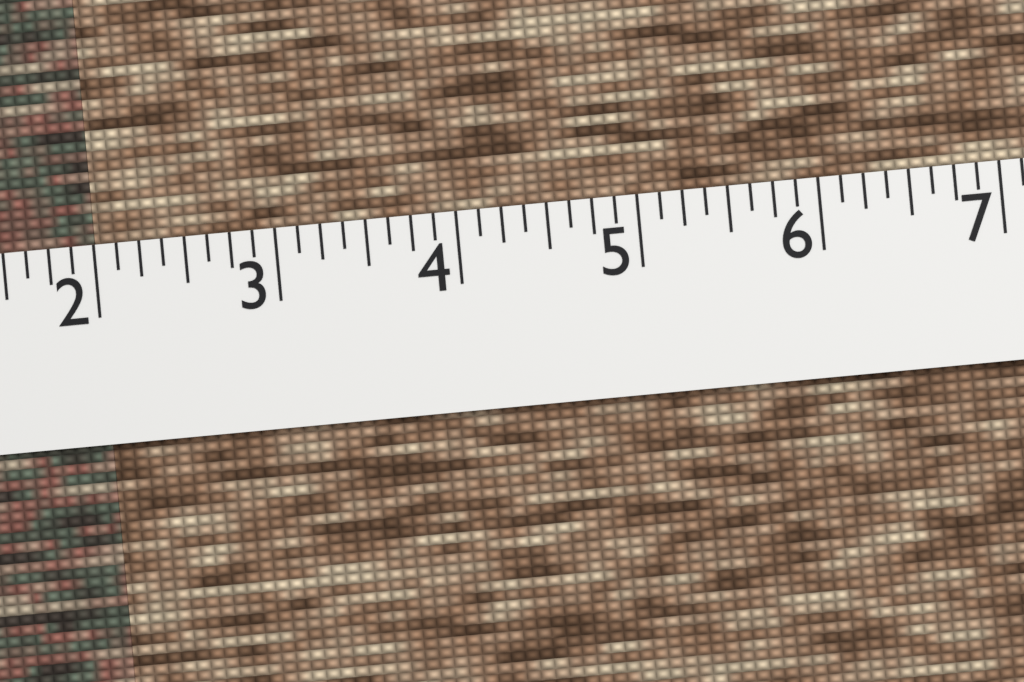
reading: 2.000 (no unit)
